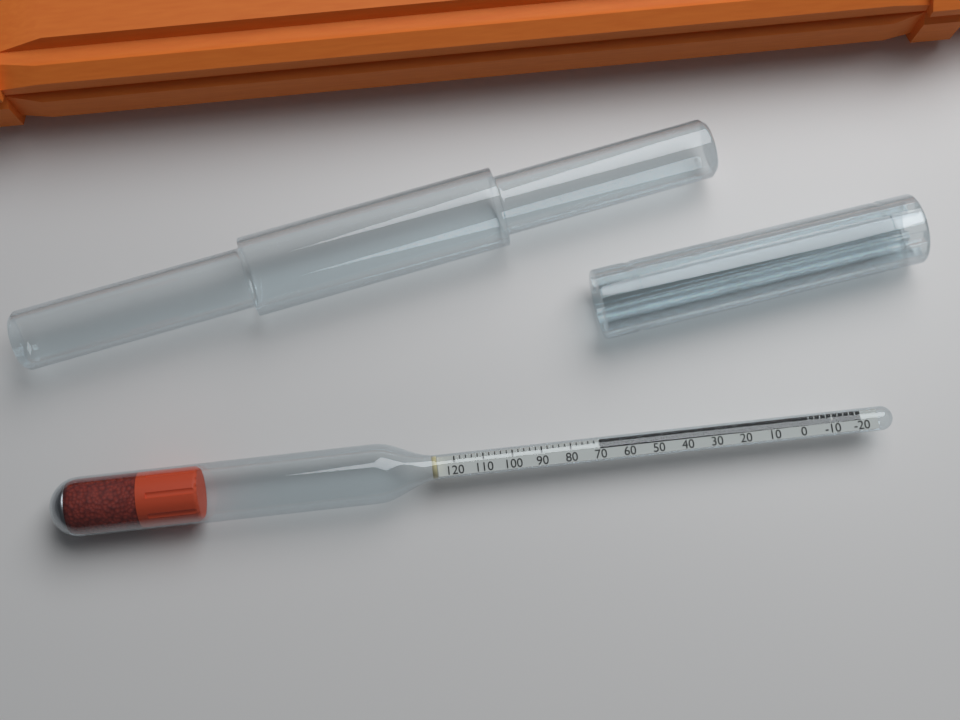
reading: 70 (no unit)
